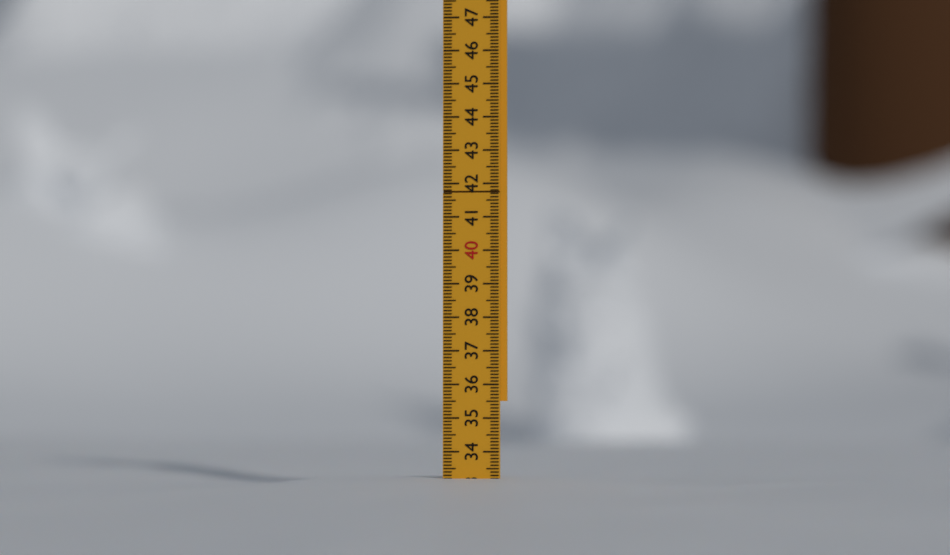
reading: 33.2 (no unit)
